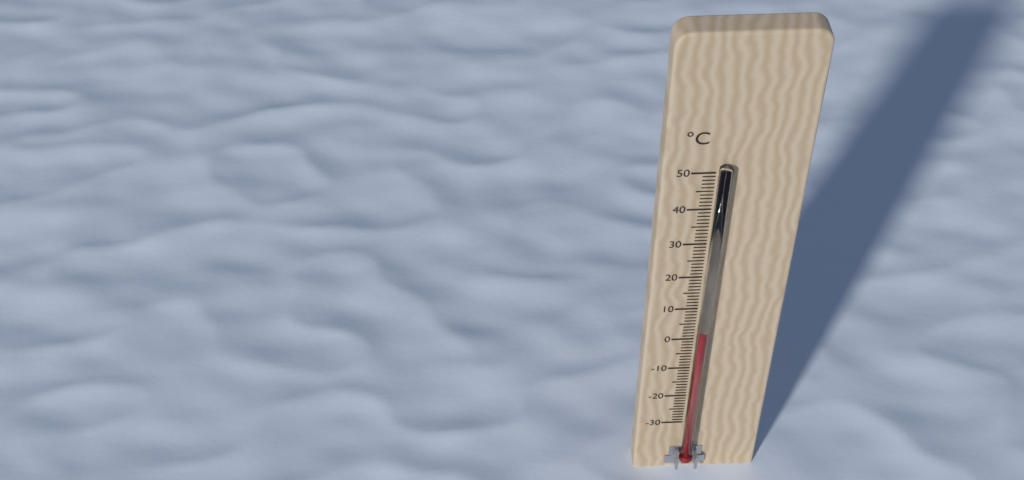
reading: 4 °C
